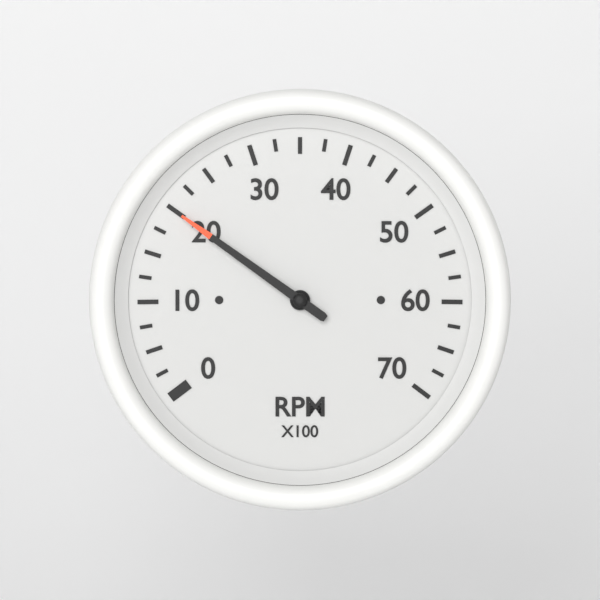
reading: 20.0 RPM x100
